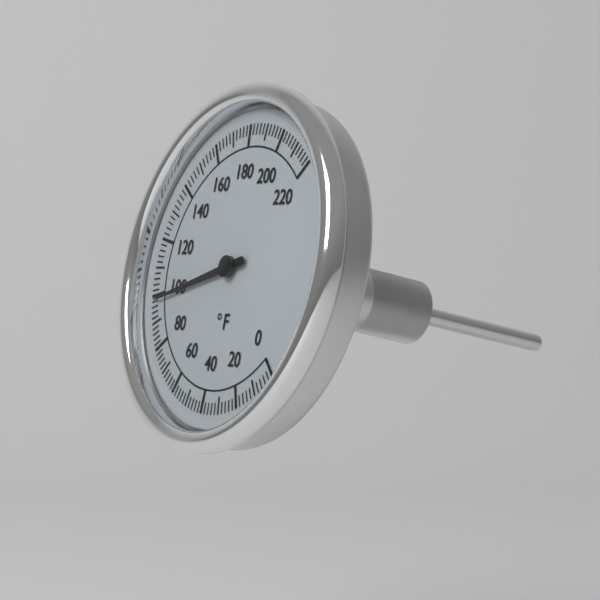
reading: 98 °F
